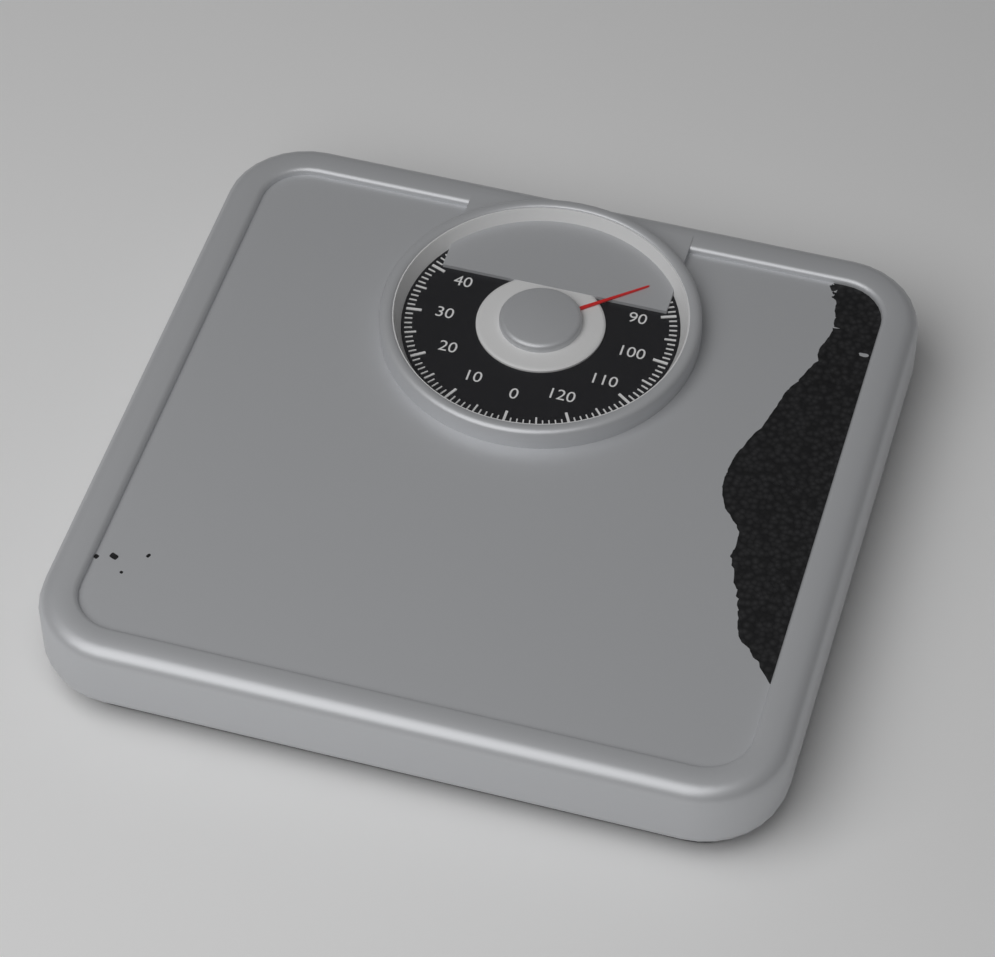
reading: 83 kg
